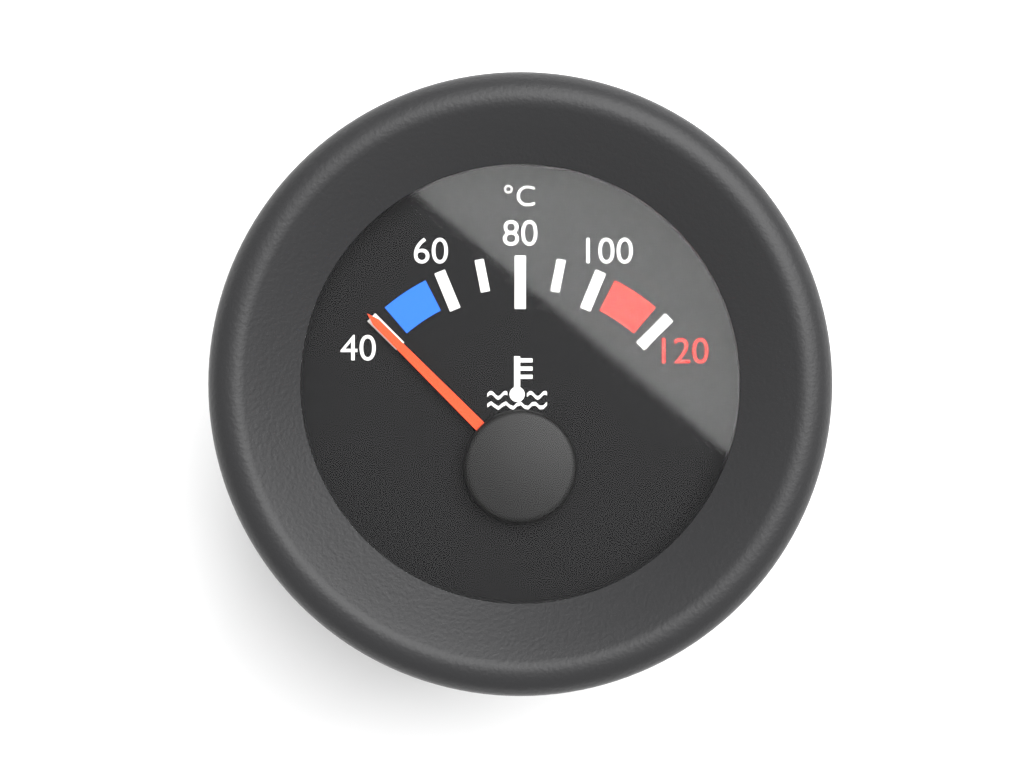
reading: 40 °C
